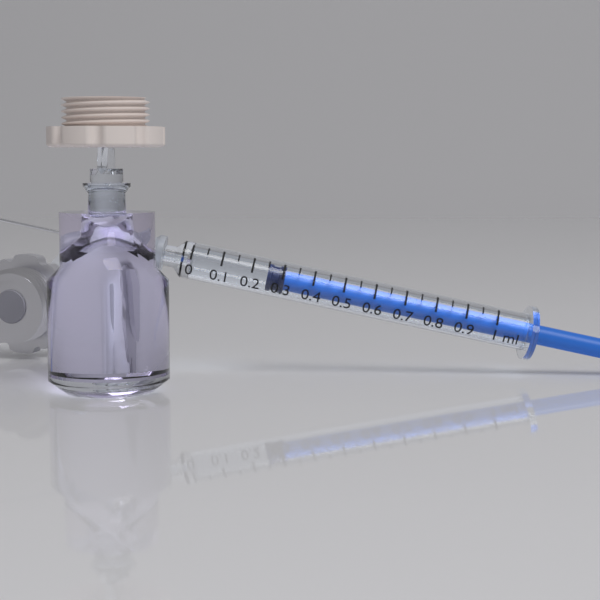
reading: 0.25 ml
